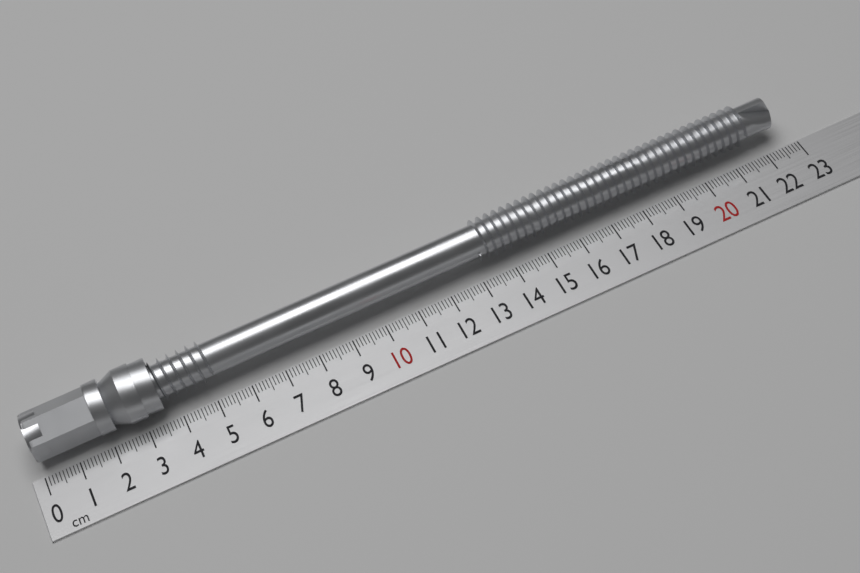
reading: 22.6 cm
